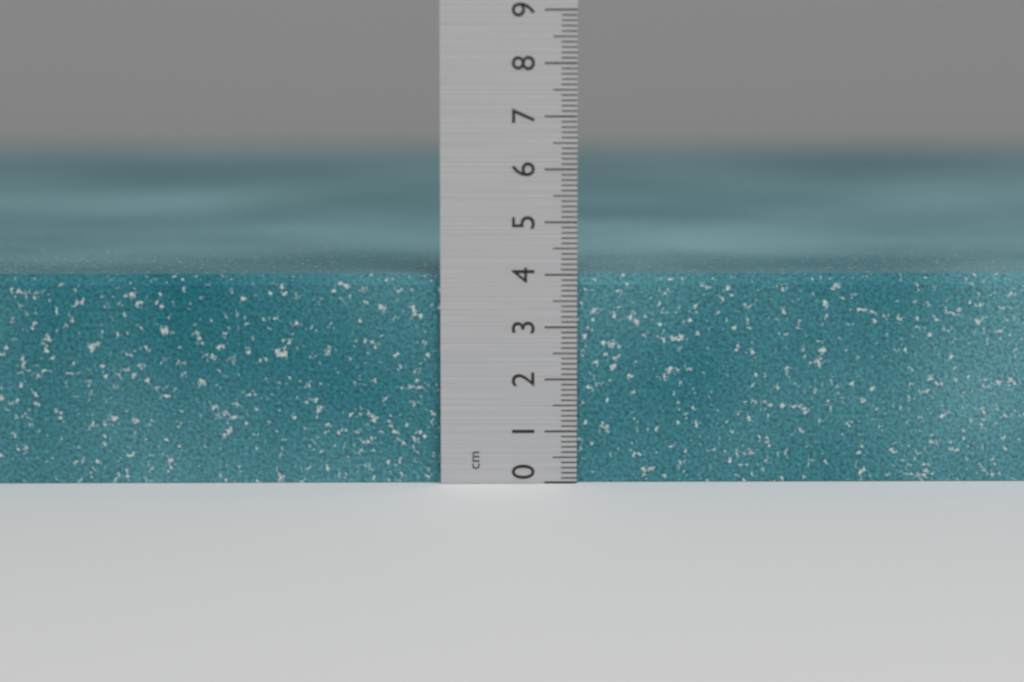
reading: 4.0 cm
